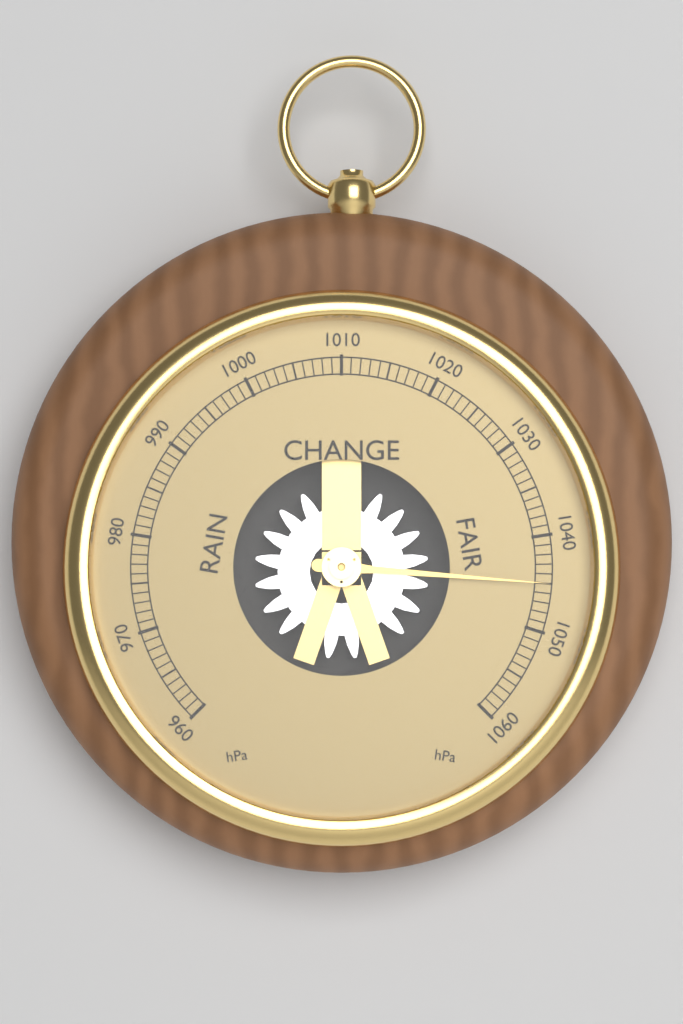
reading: 1045 hPa
